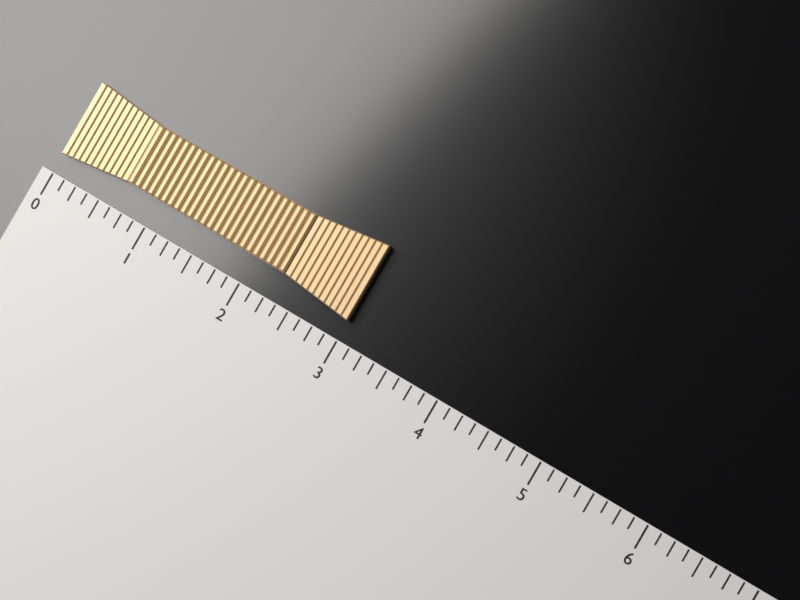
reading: 3.000 (no unit)
